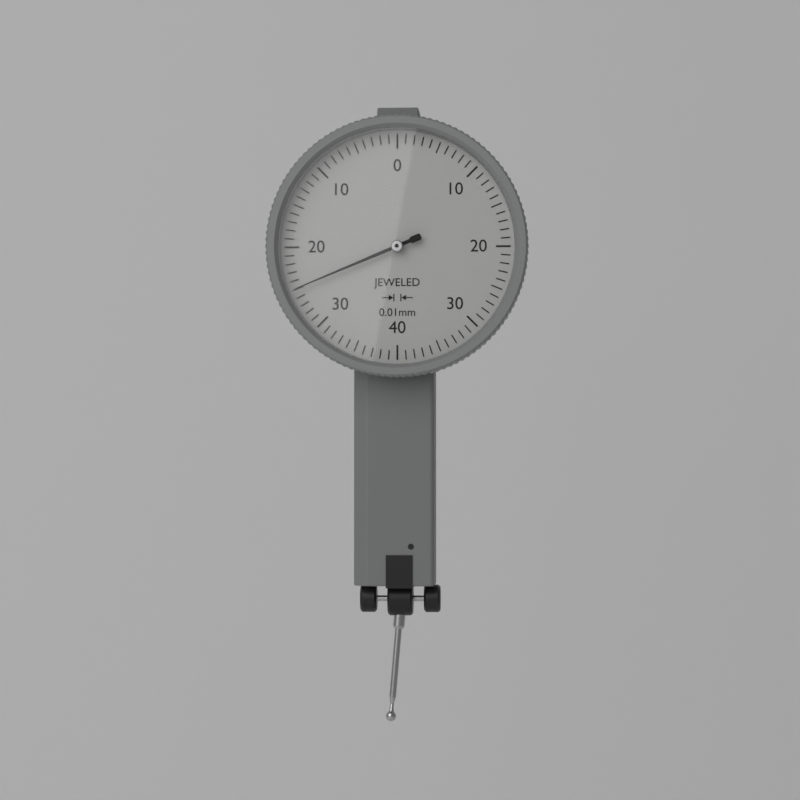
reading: 0.25 mm
